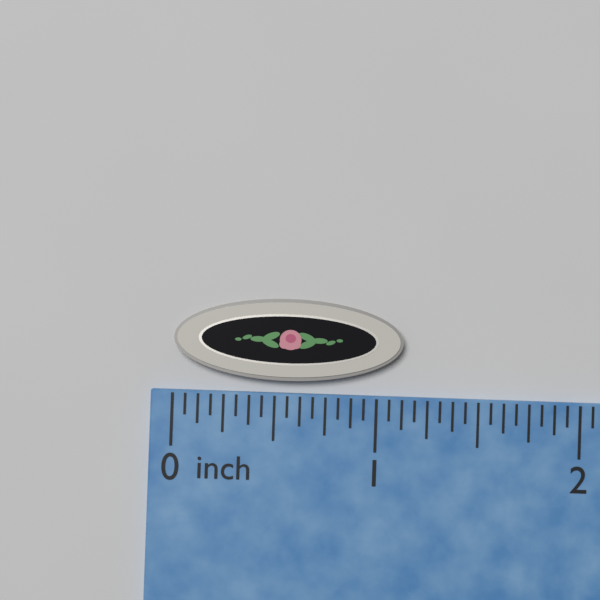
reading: 1.1250 inch
